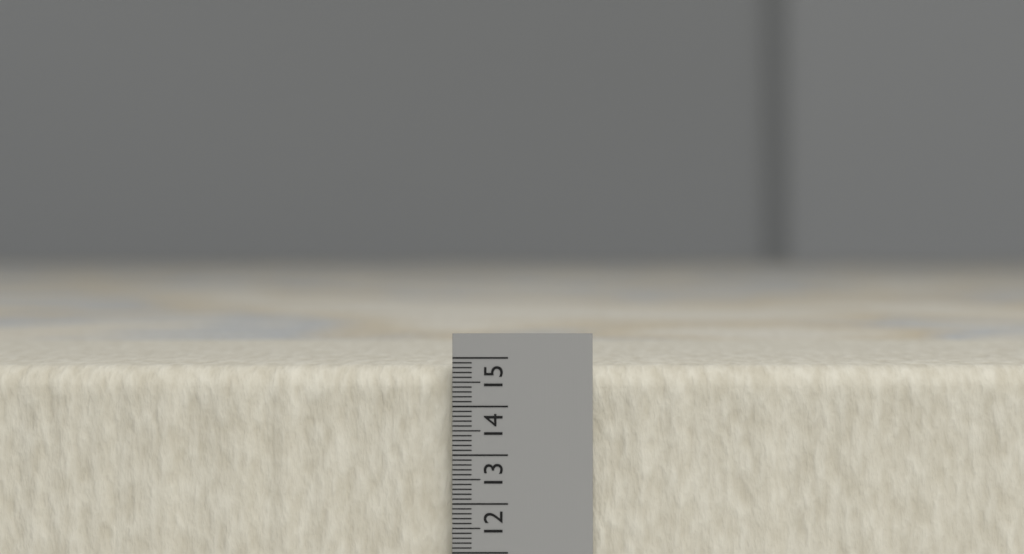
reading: 14.8 (no unit)
